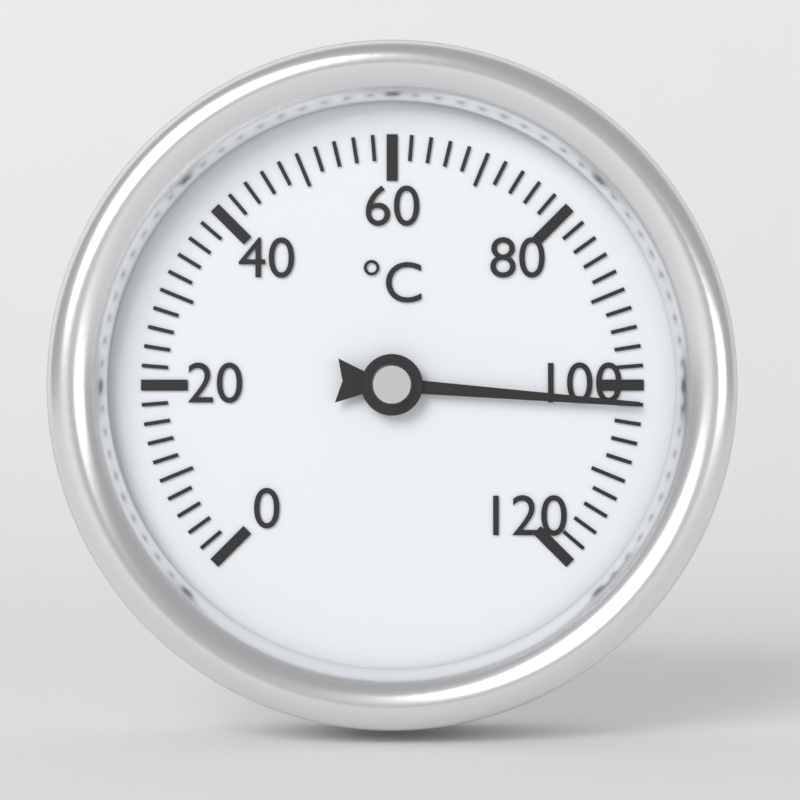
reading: 102 °C
